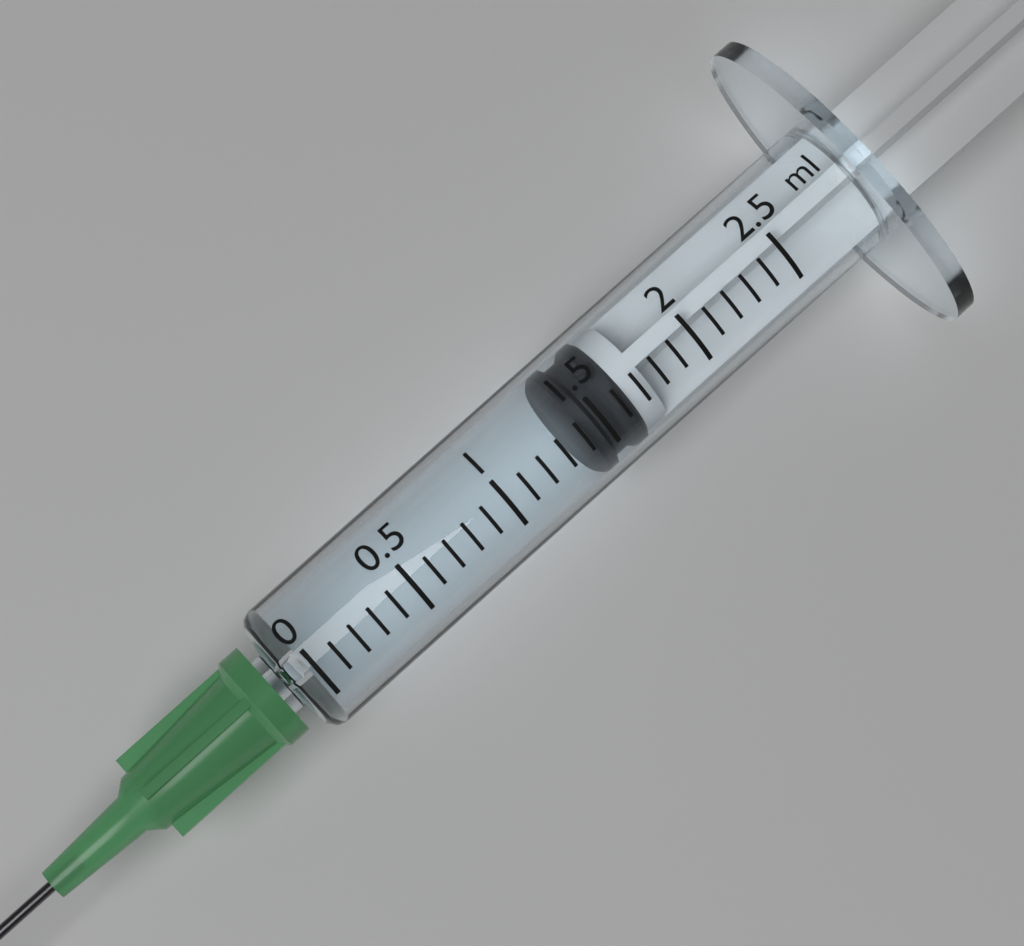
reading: 1.4 ml
